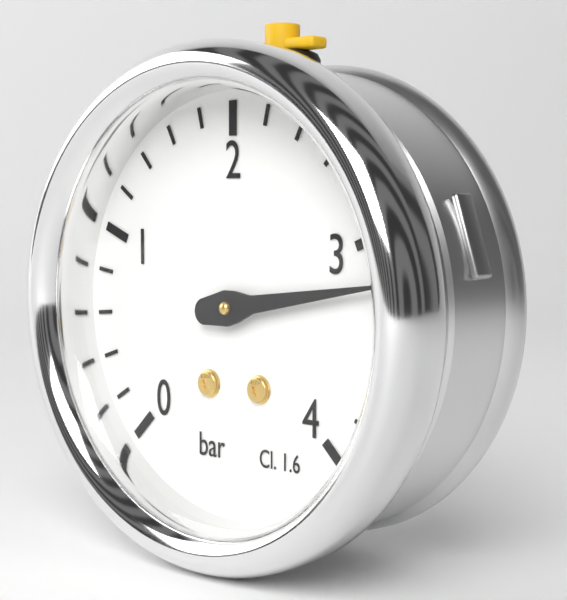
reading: 3.2 bar
